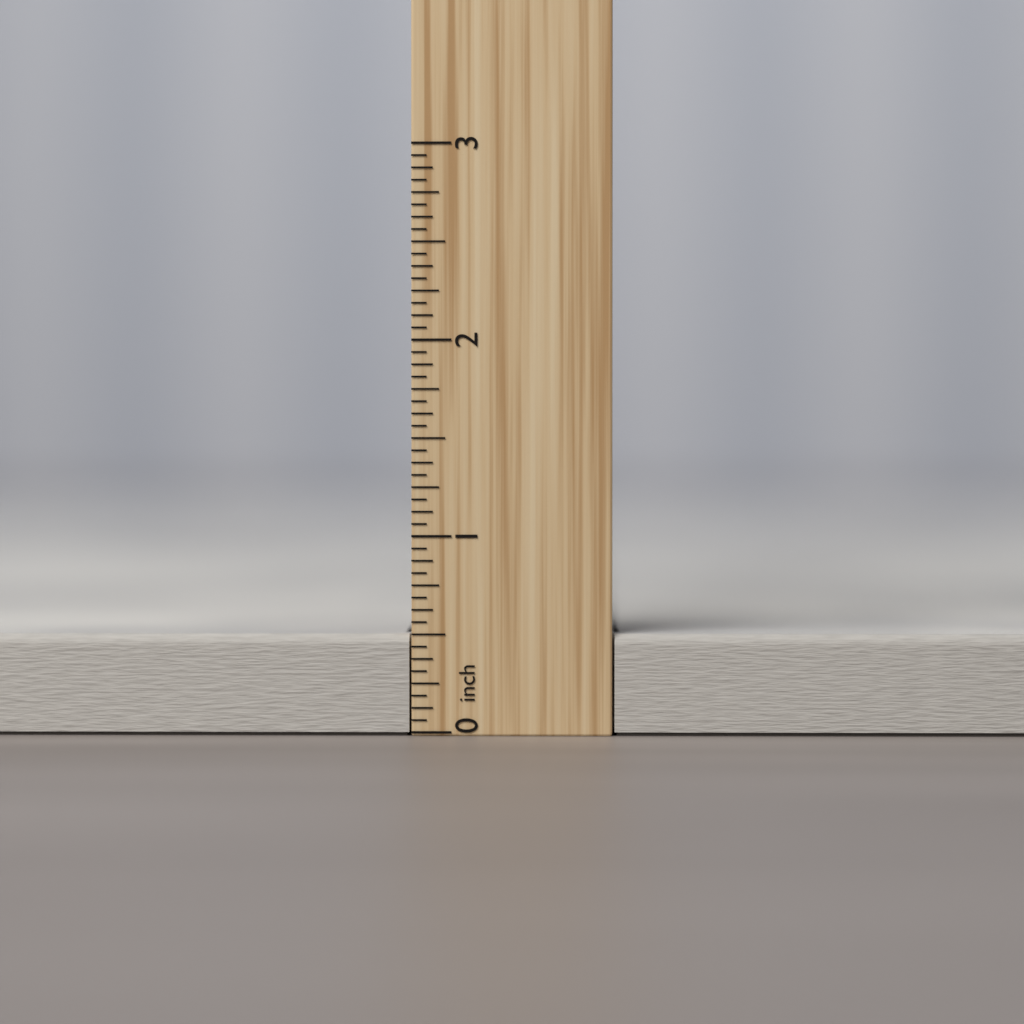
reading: 0.5000 inch
